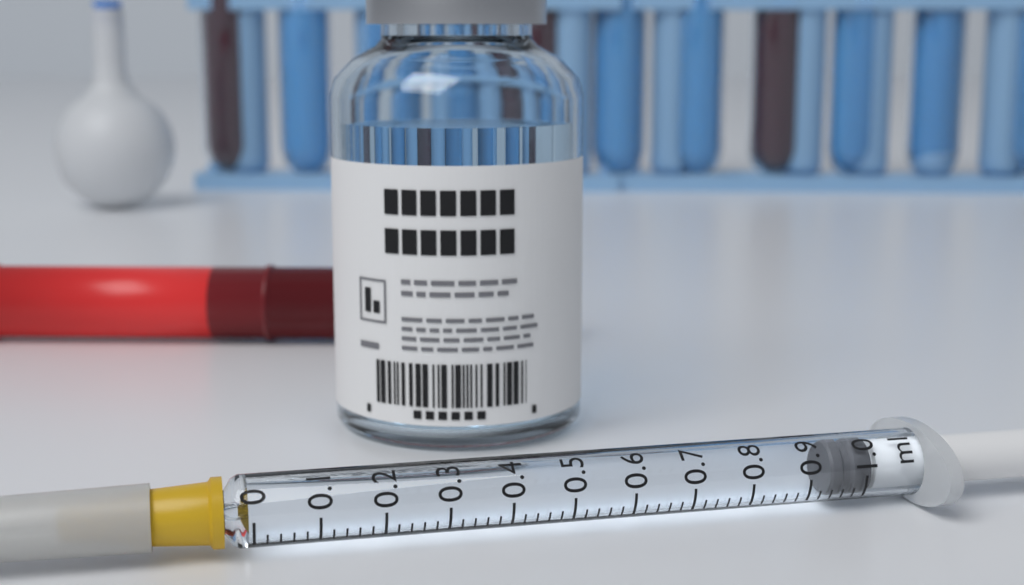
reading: 0.94 ml
